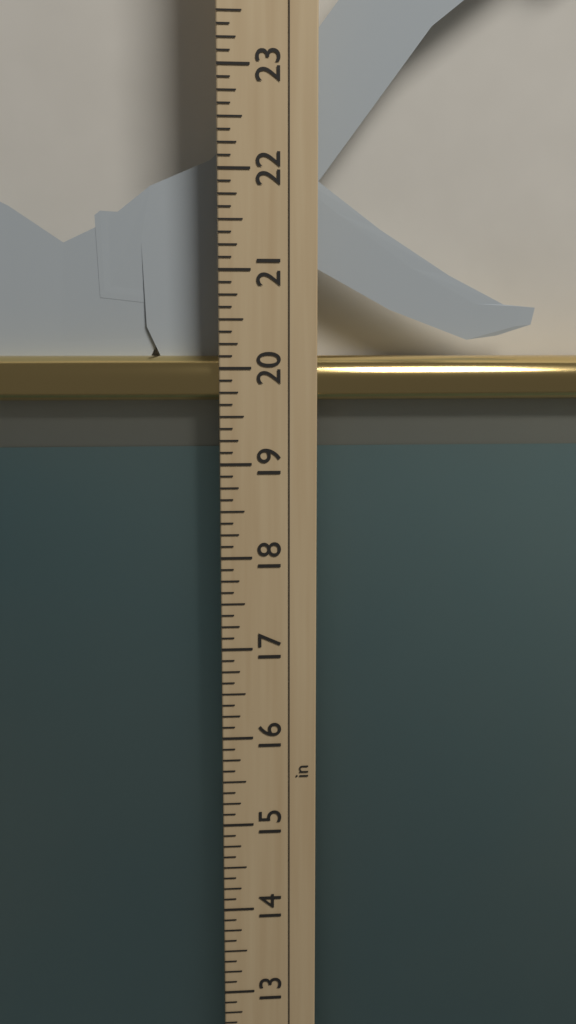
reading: 20.125 in
